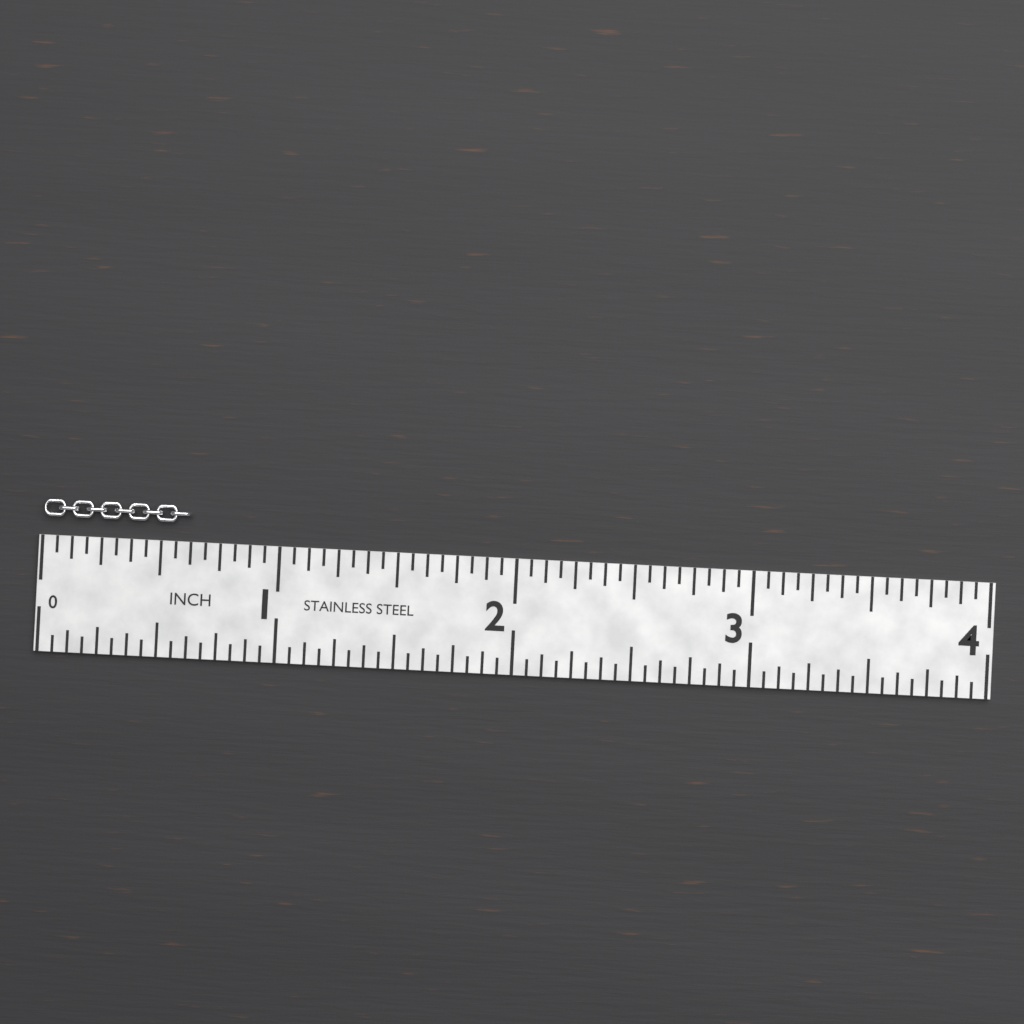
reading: 0.6250 in
